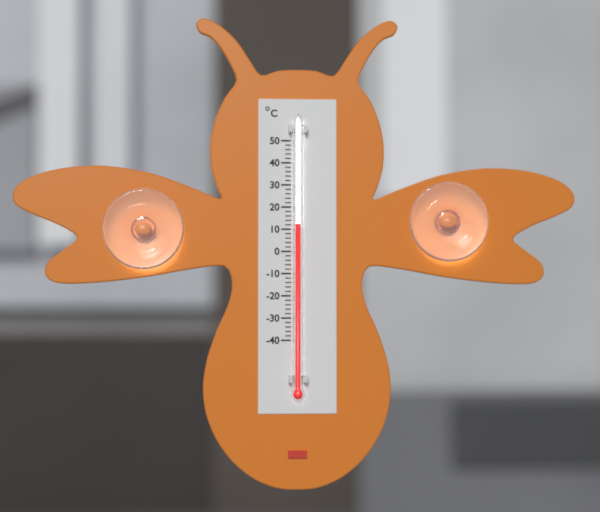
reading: 12 °C
